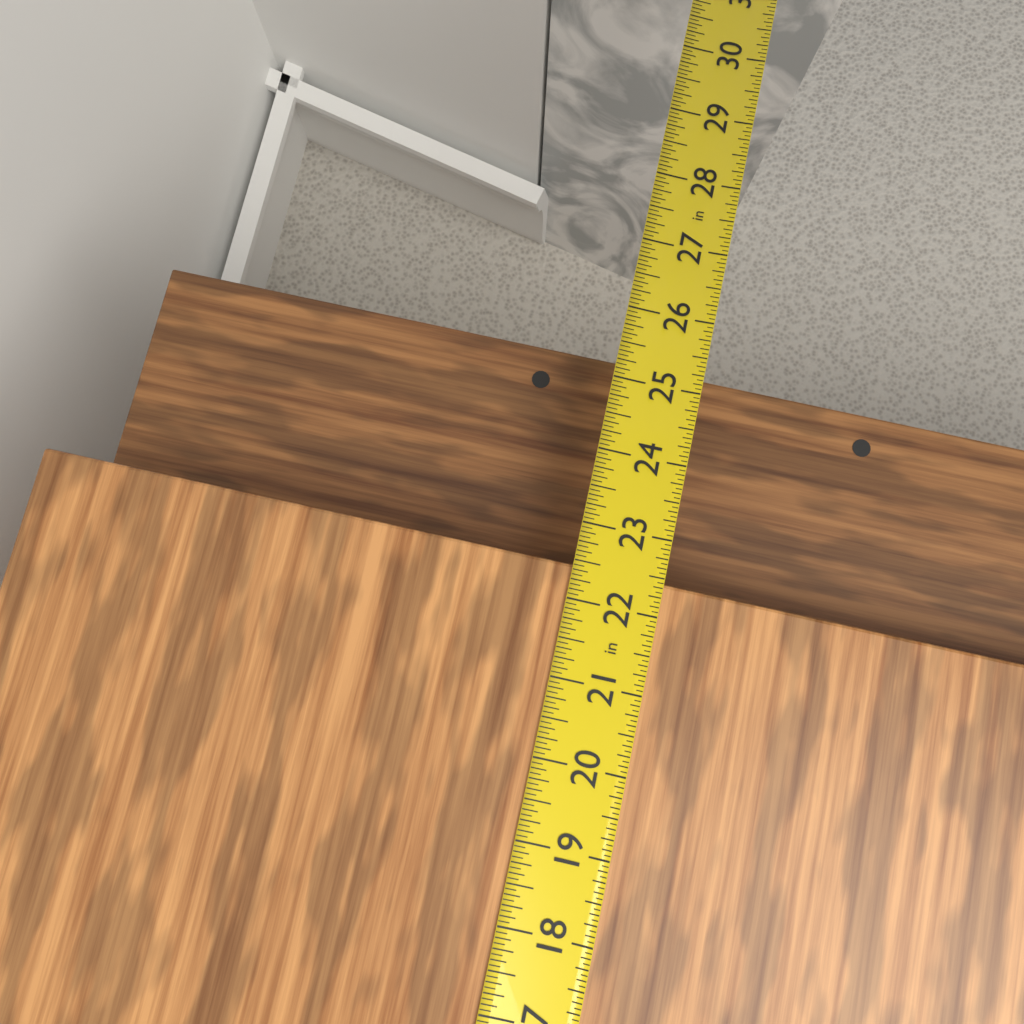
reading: 22.4375 in
